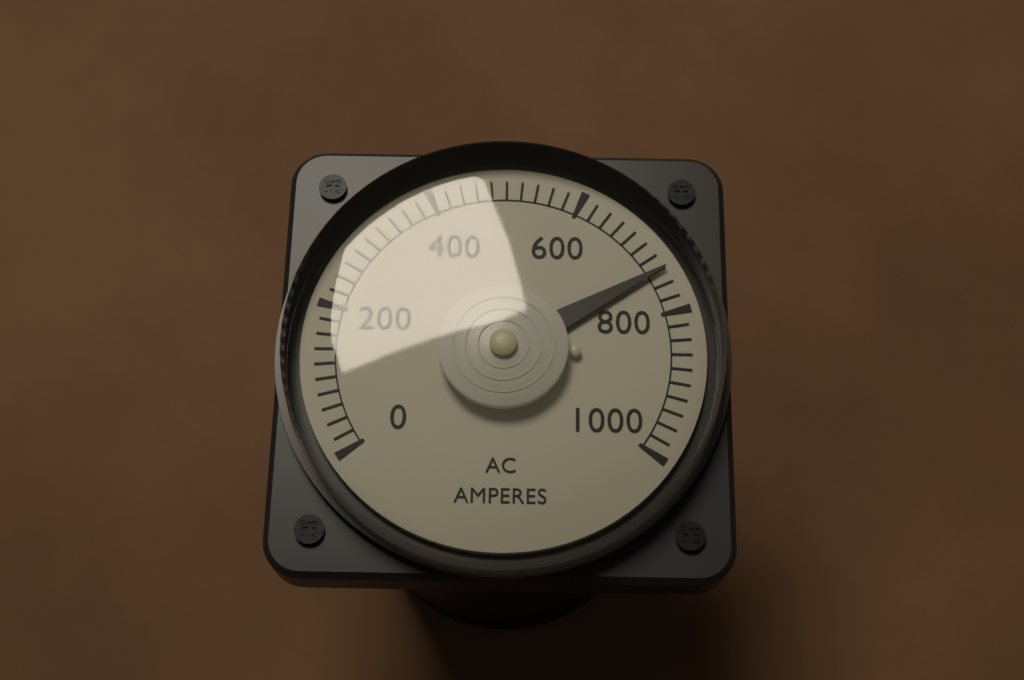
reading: 740 A
